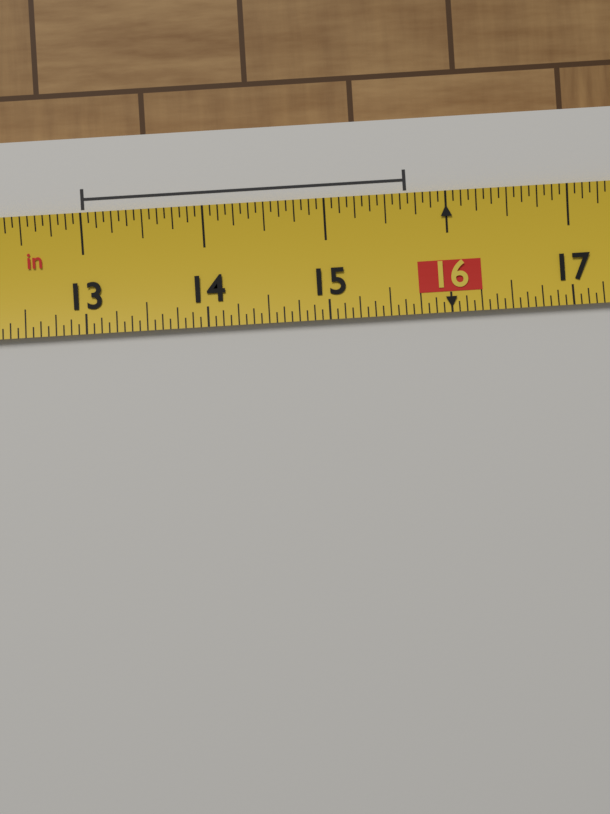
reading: 15.6875 in
